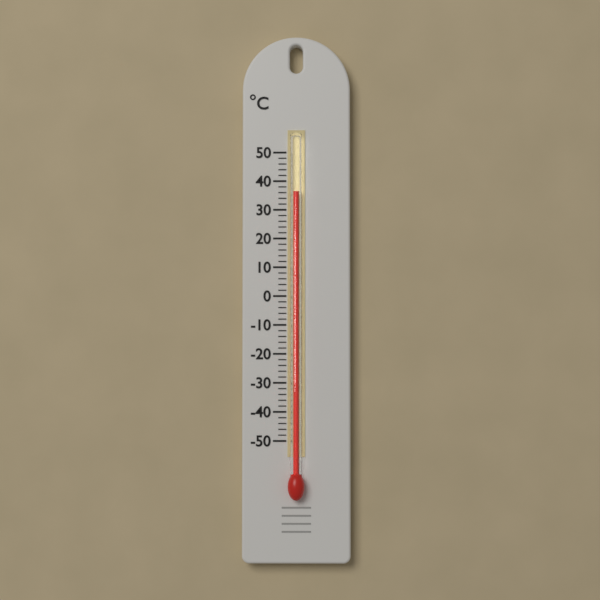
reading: 36 °C
